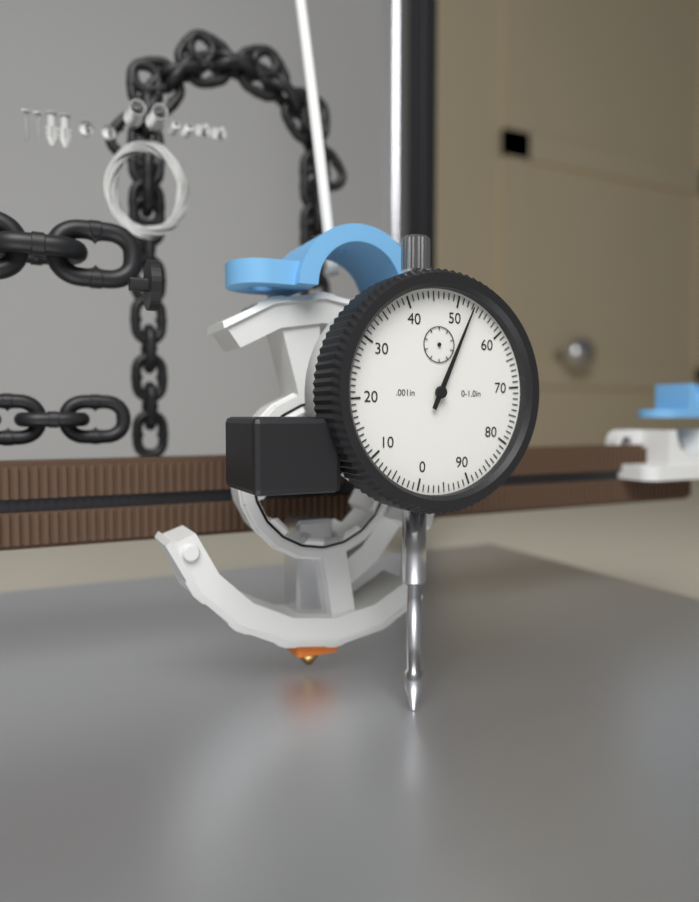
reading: 0.053 in
